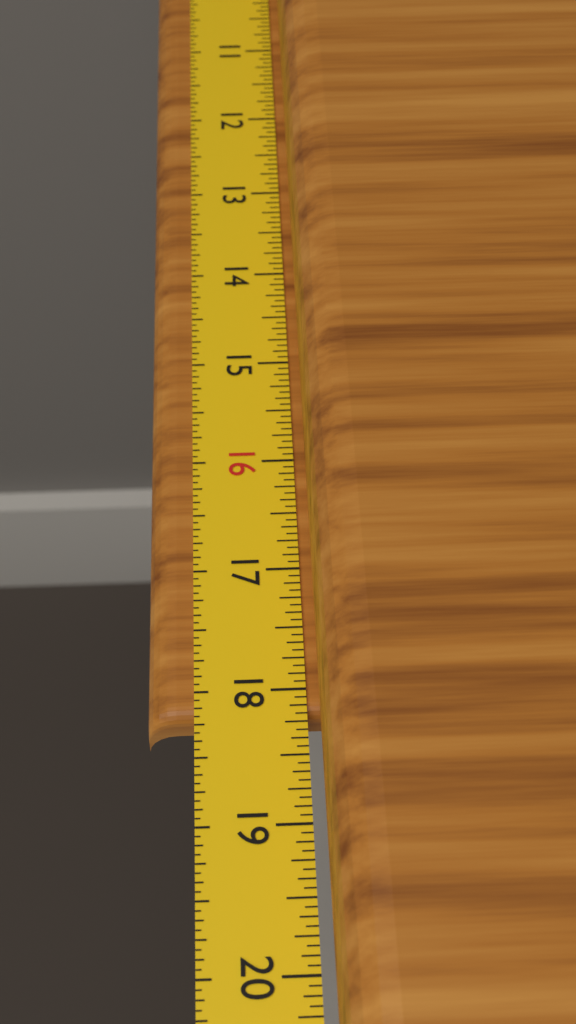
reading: 18.1875 in
